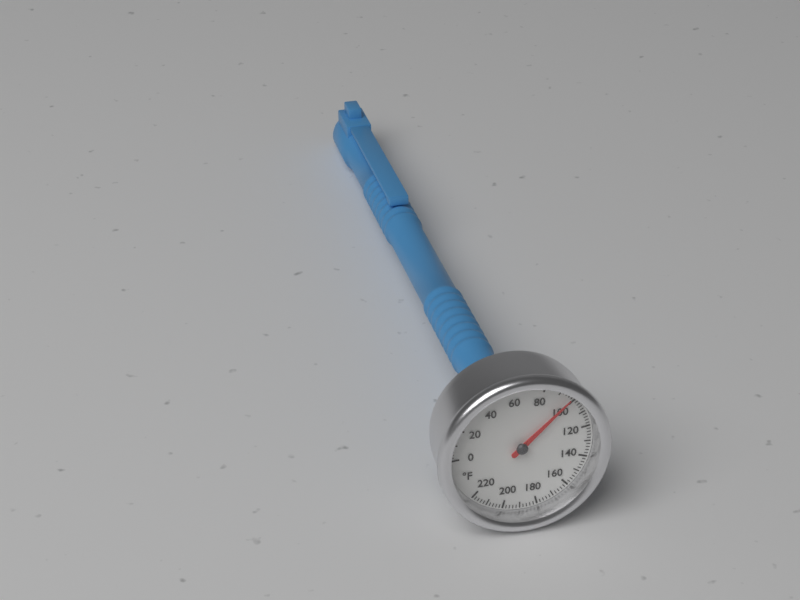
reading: 98 °F
